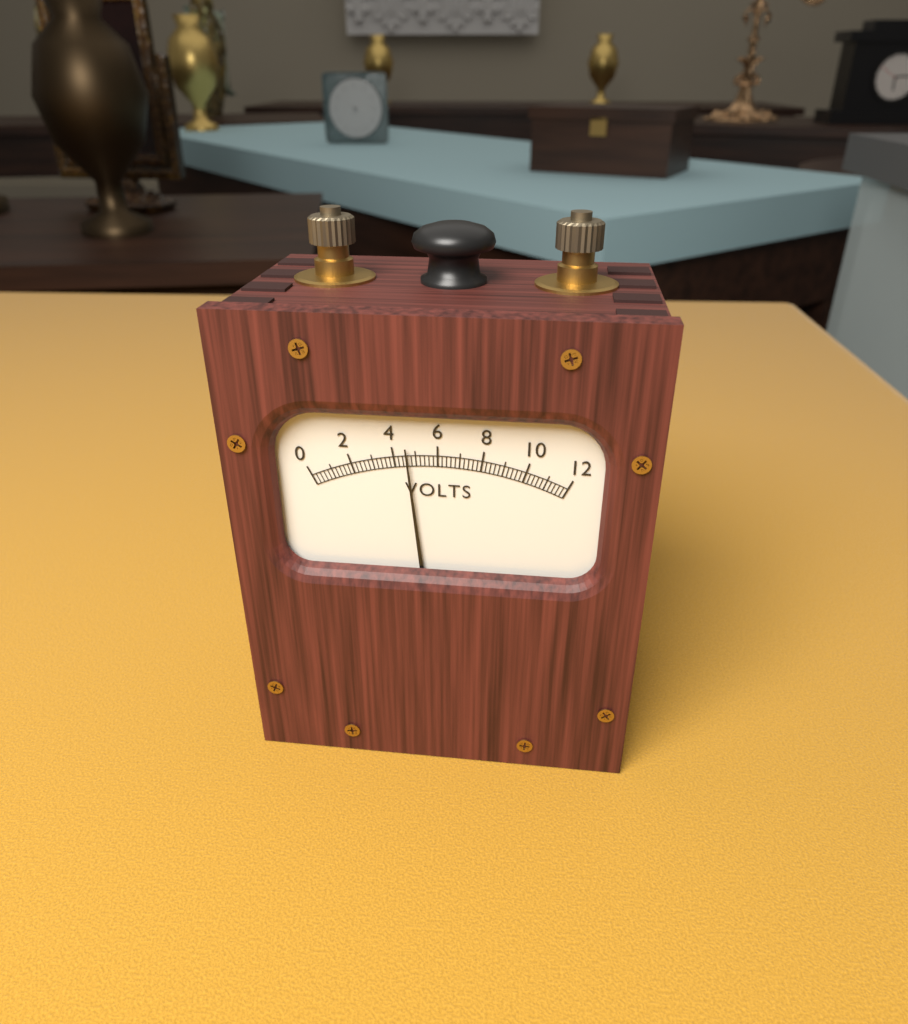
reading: 4.6 V
